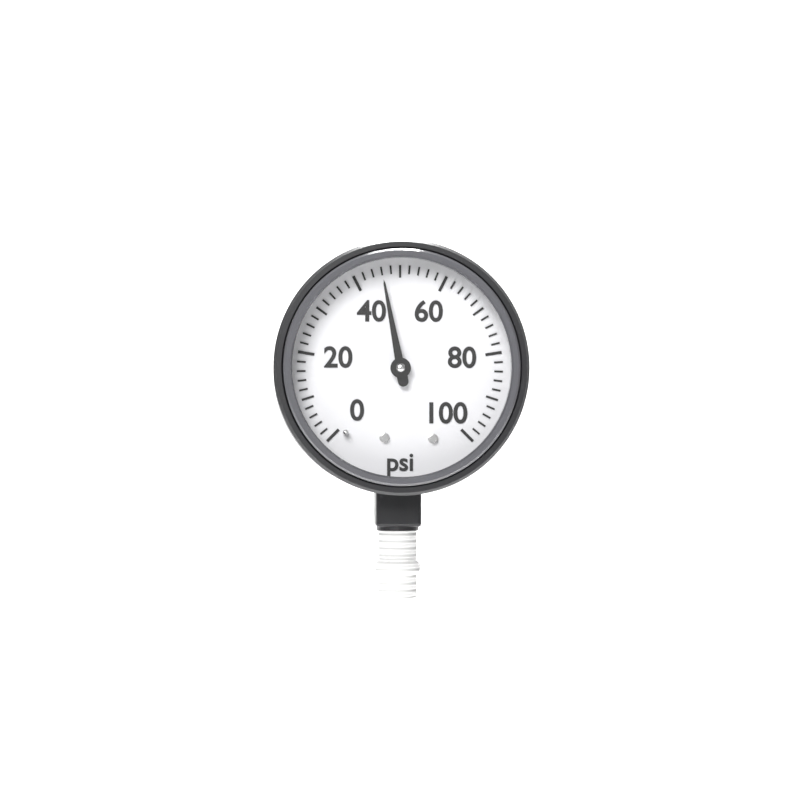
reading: 46 psi
